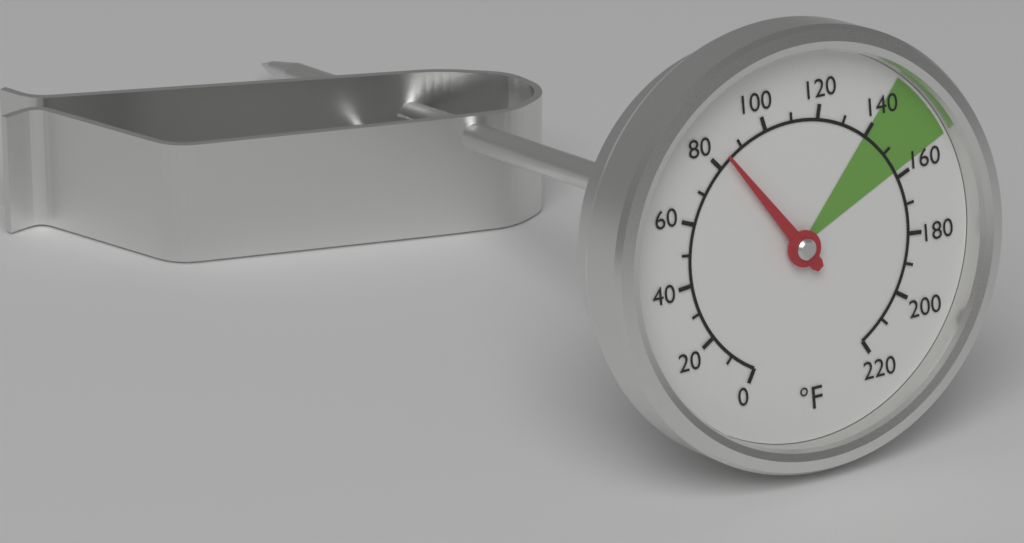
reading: 84 °F
